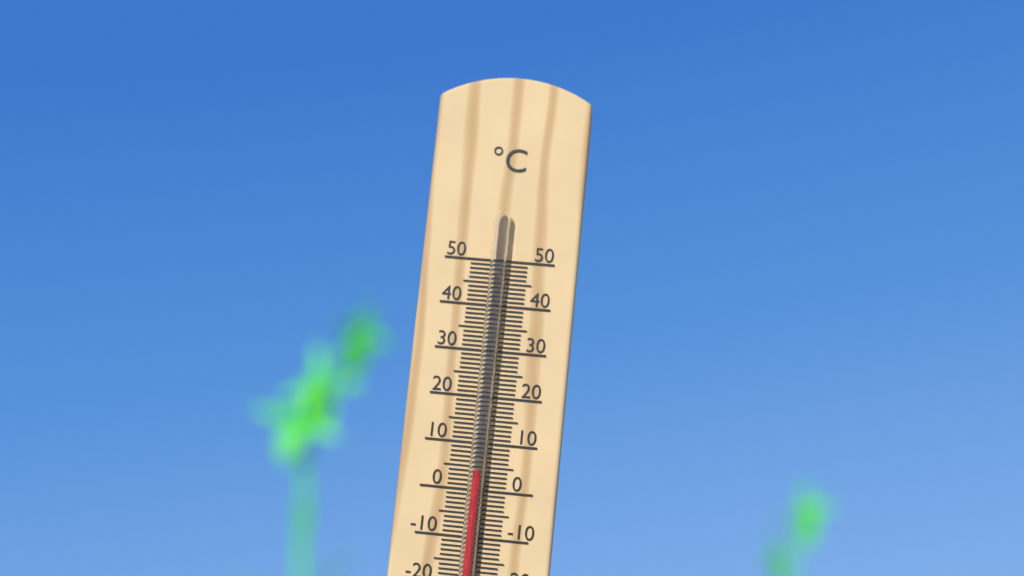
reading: 4 °C
